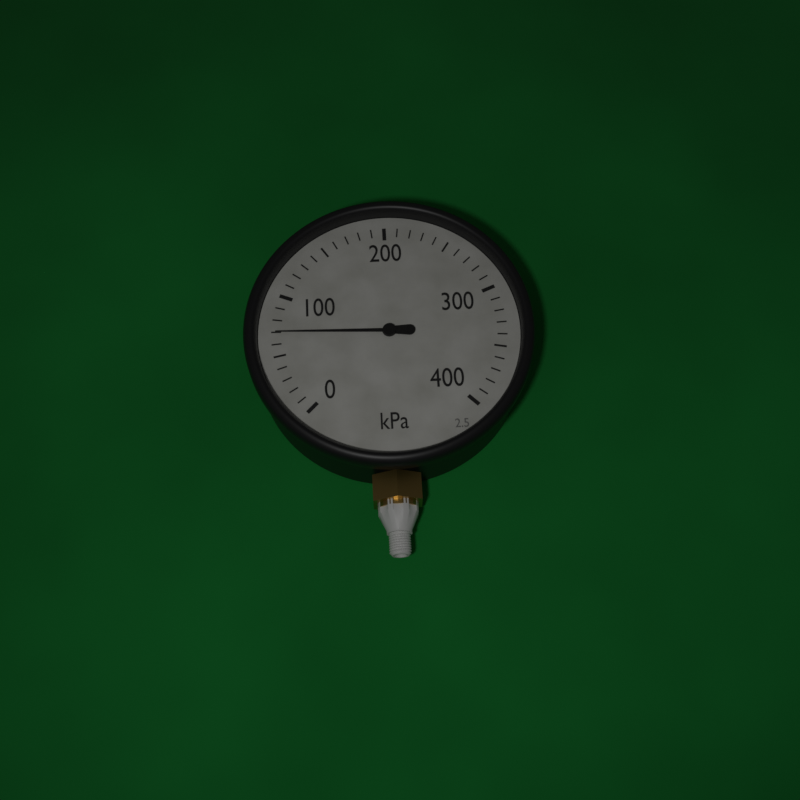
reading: 70 kPa
